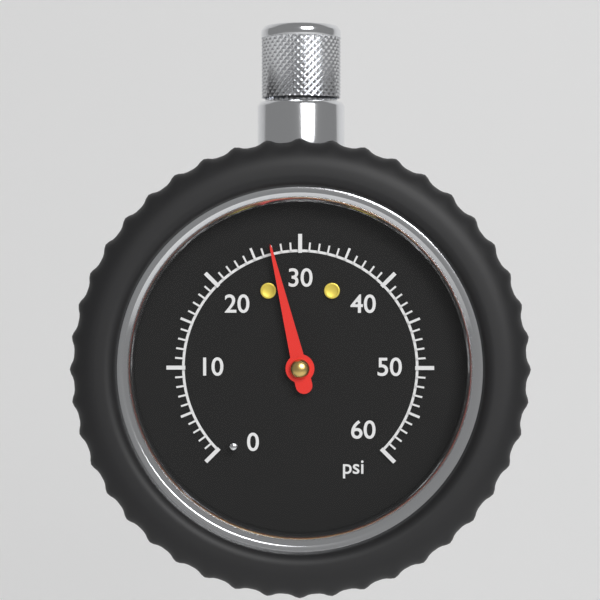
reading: 27 psi
